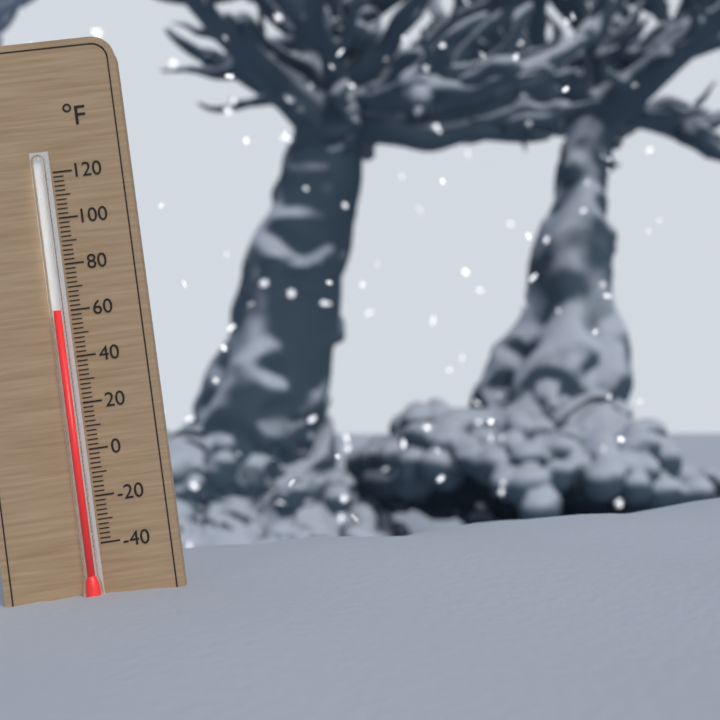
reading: 60 °F
